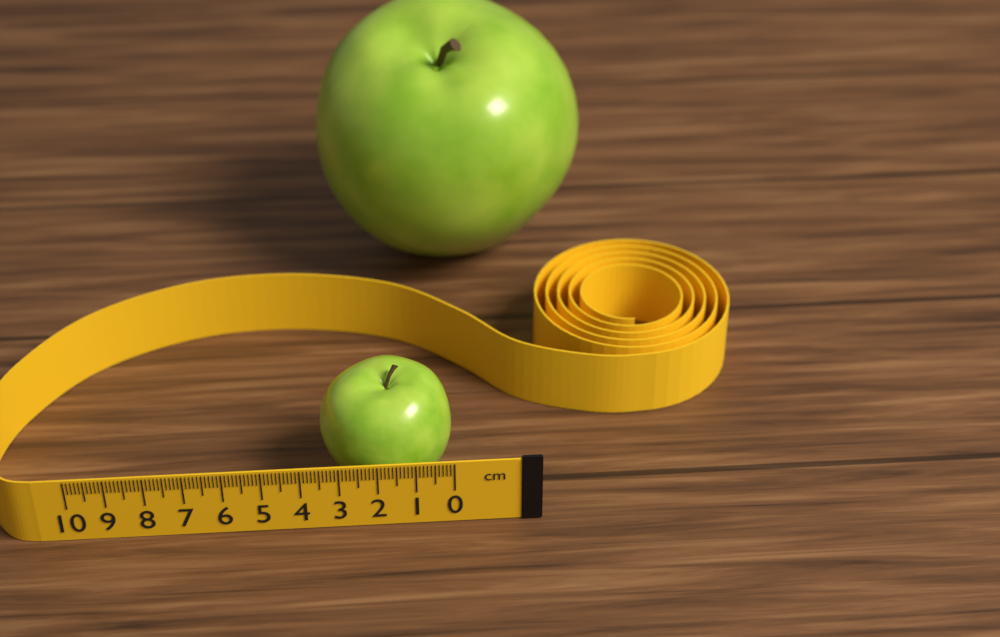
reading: 3.5 cm
